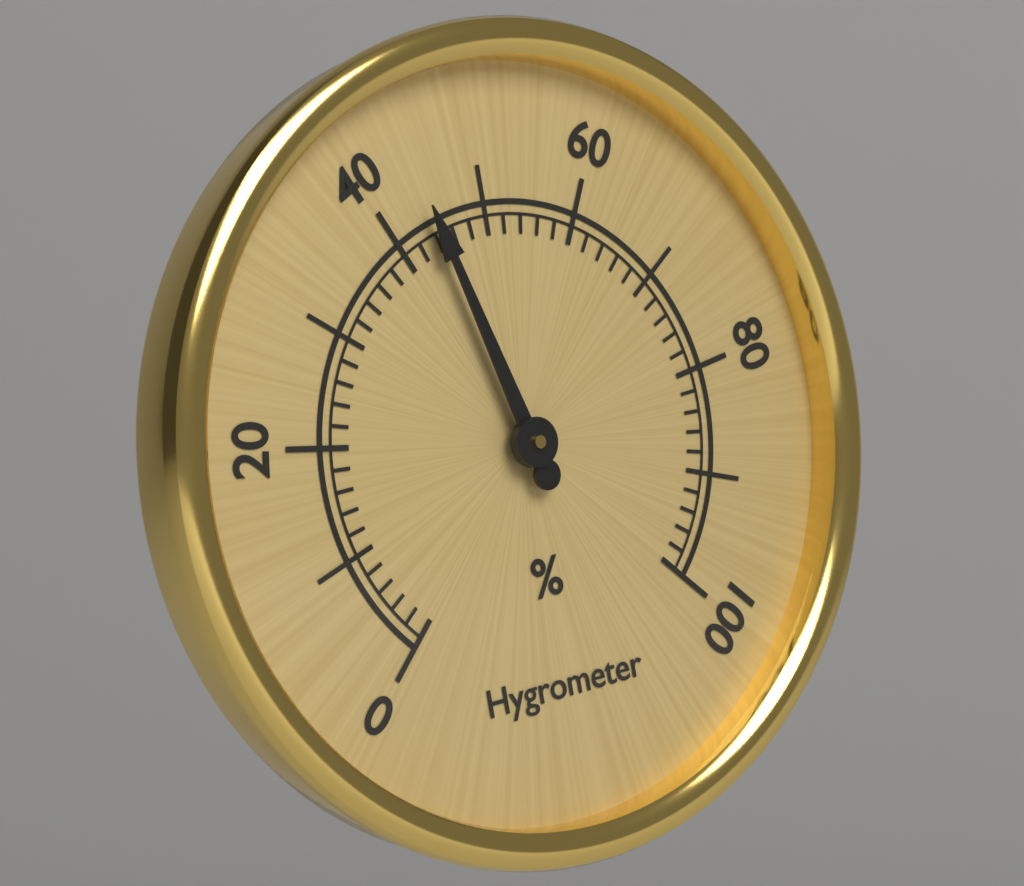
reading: 44 %
